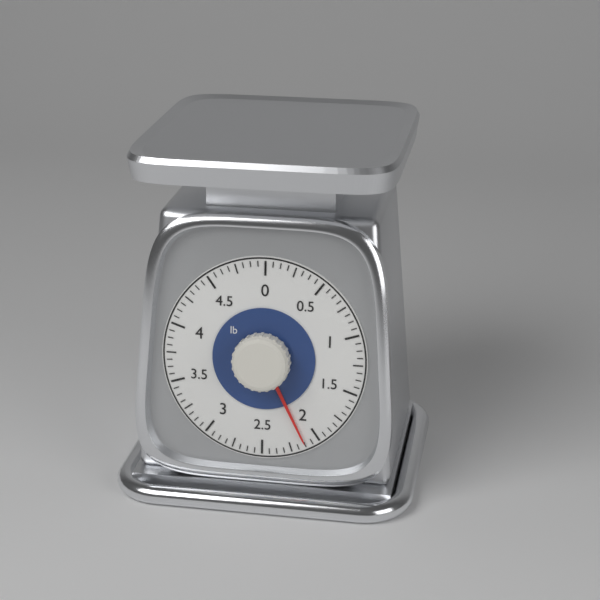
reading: 2.1250 lb
